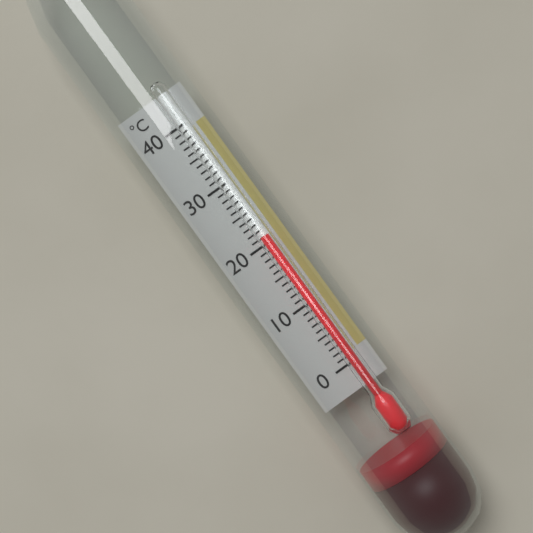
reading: 21 °C
